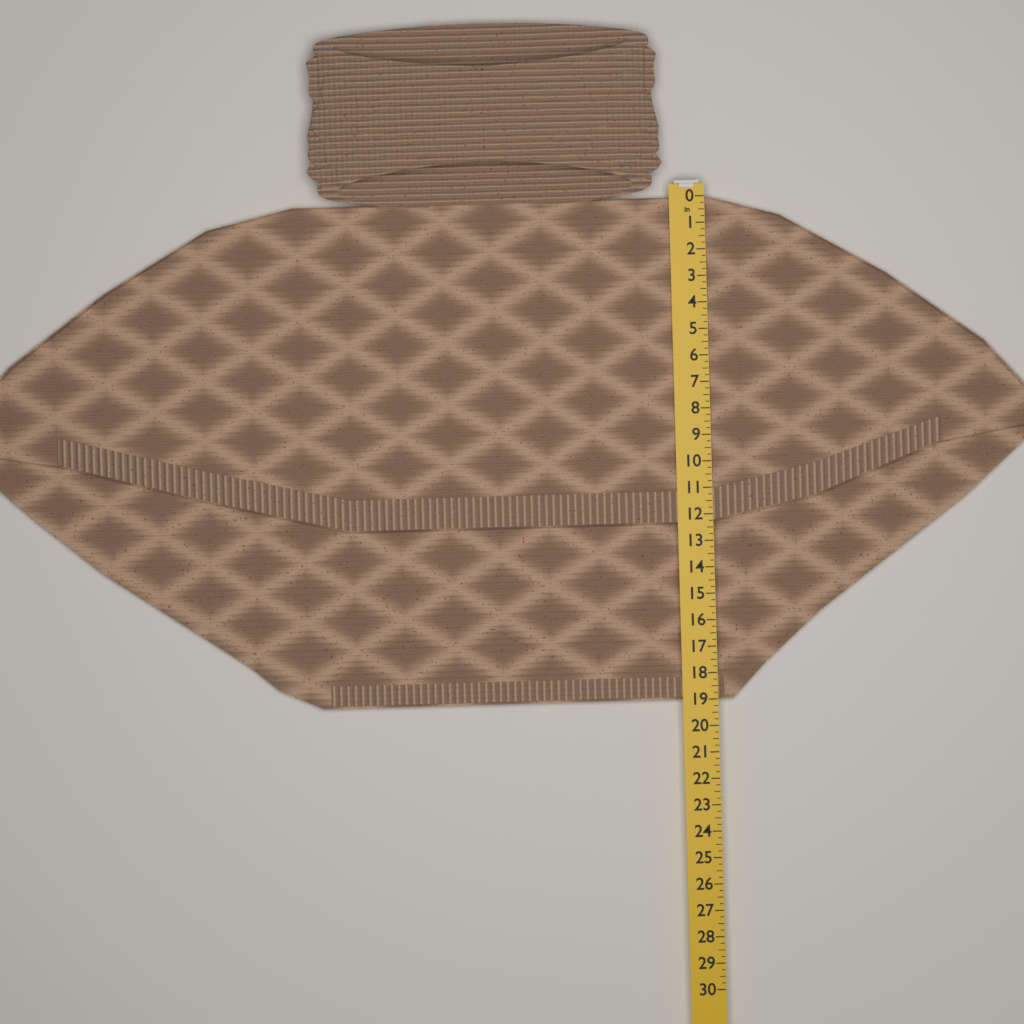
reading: 19.00 in
